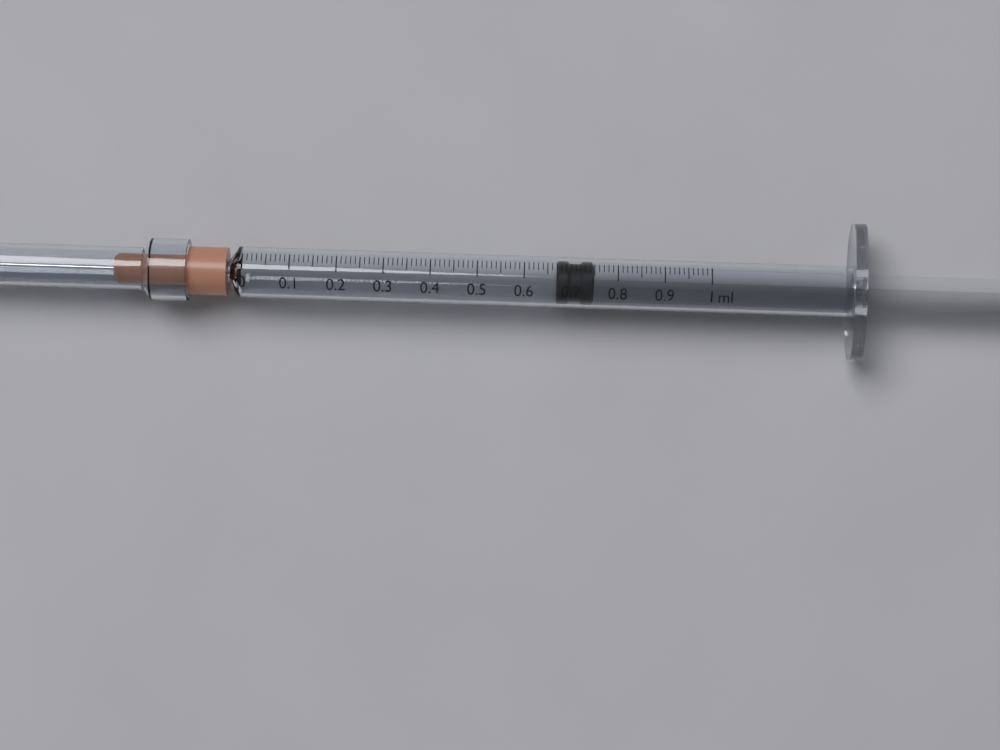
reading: 0.67 ml
